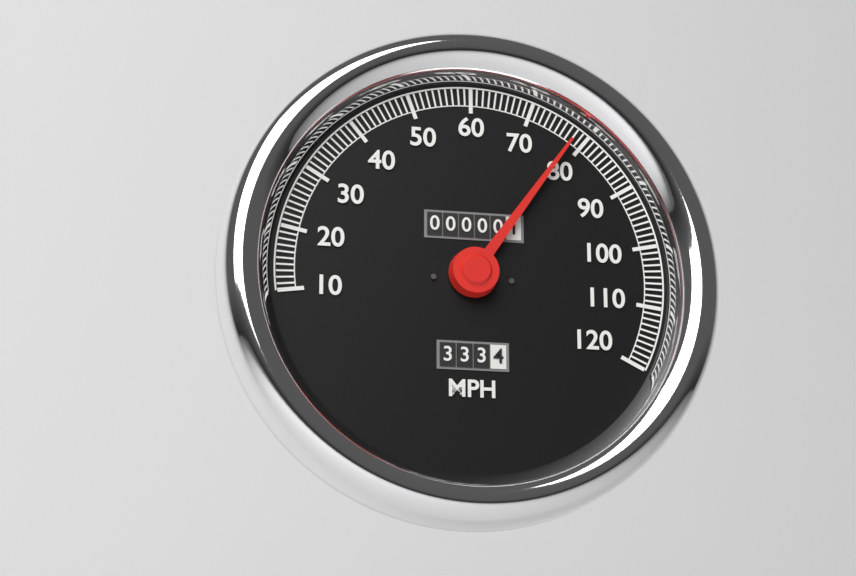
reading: 78 MPH
